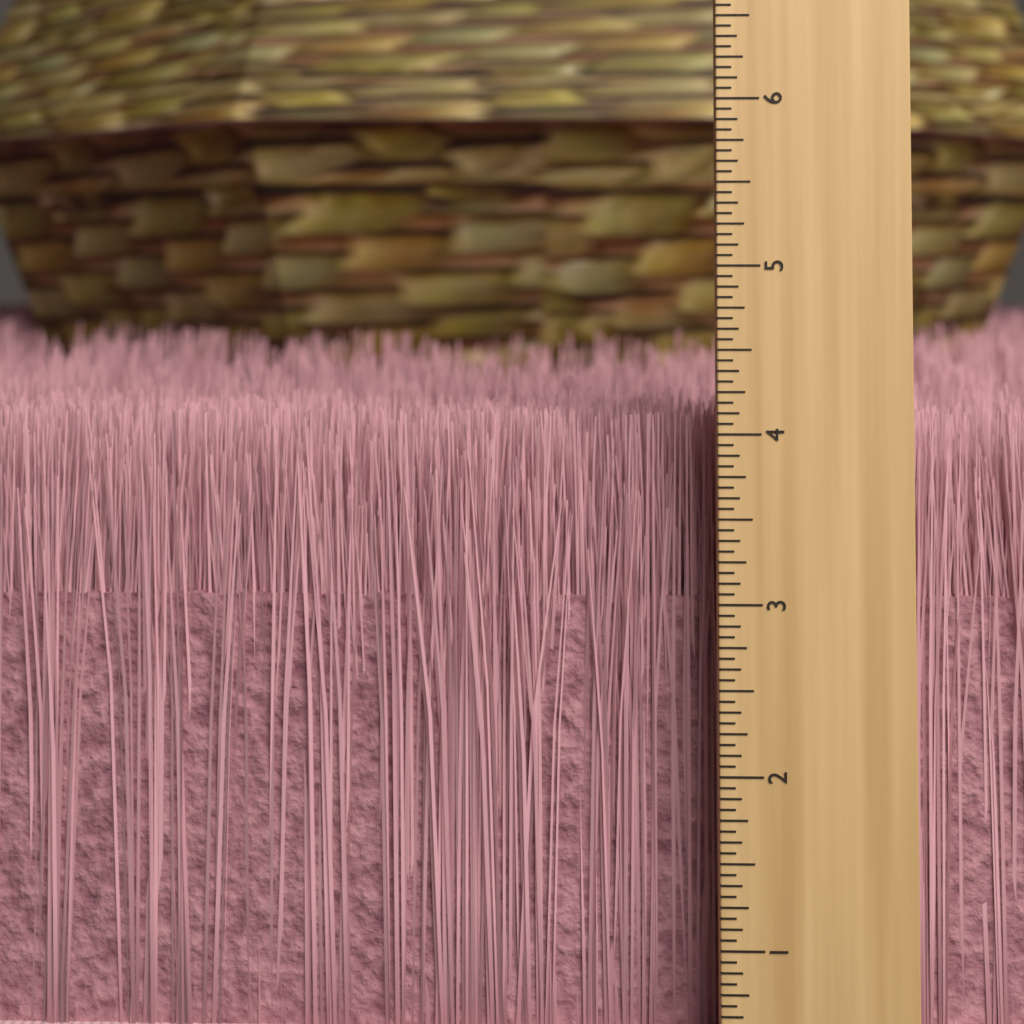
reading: 4.0625 inch
